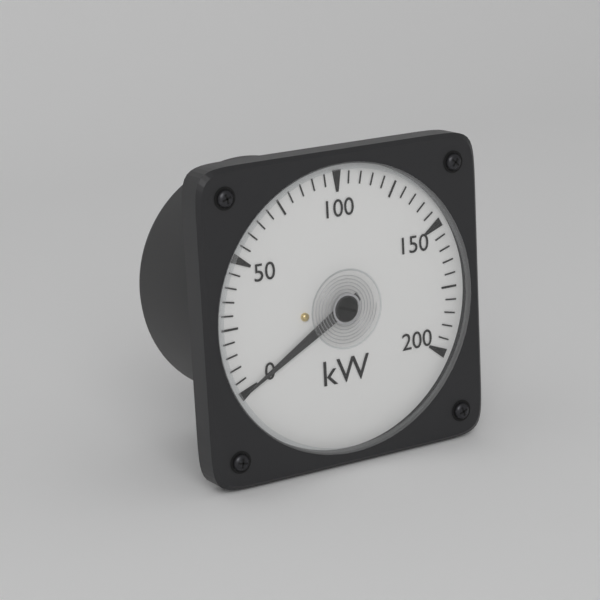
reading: 0 kW
